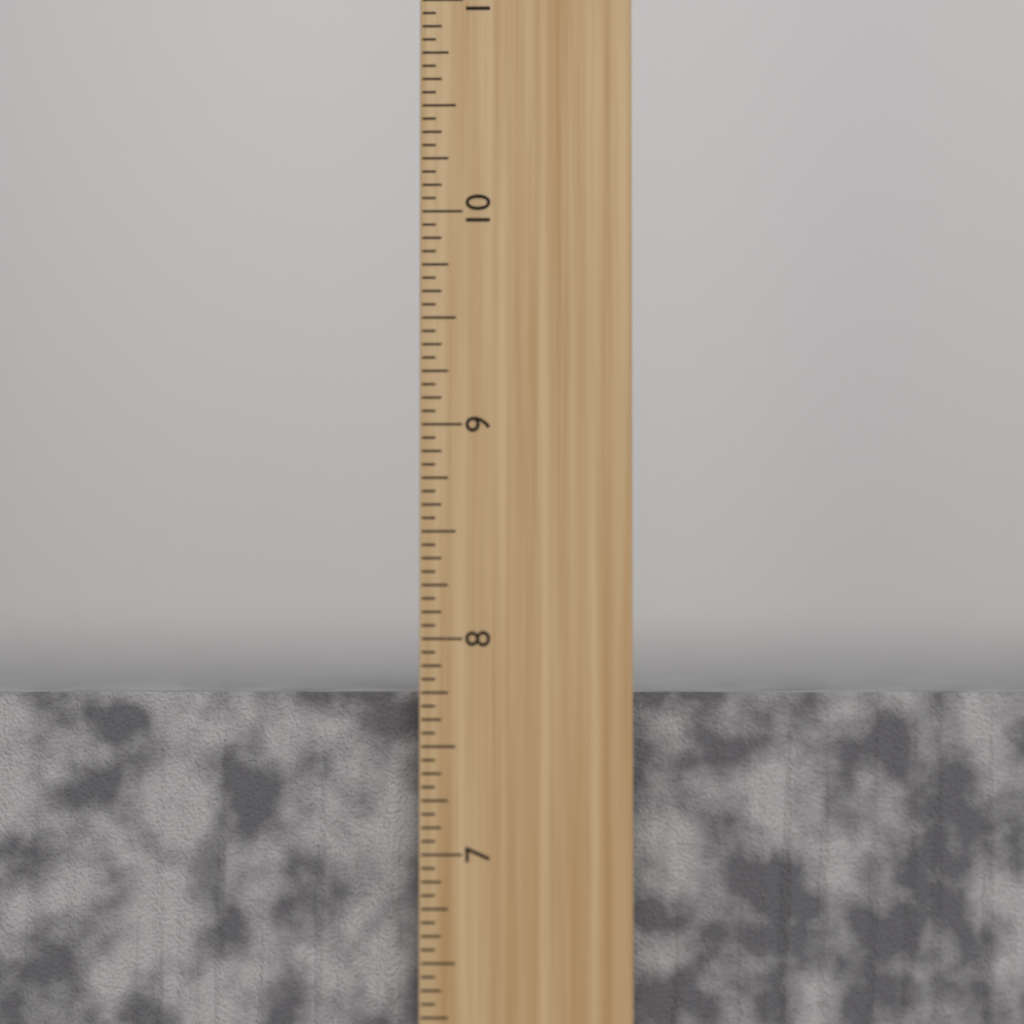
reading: 7.7500 inch
